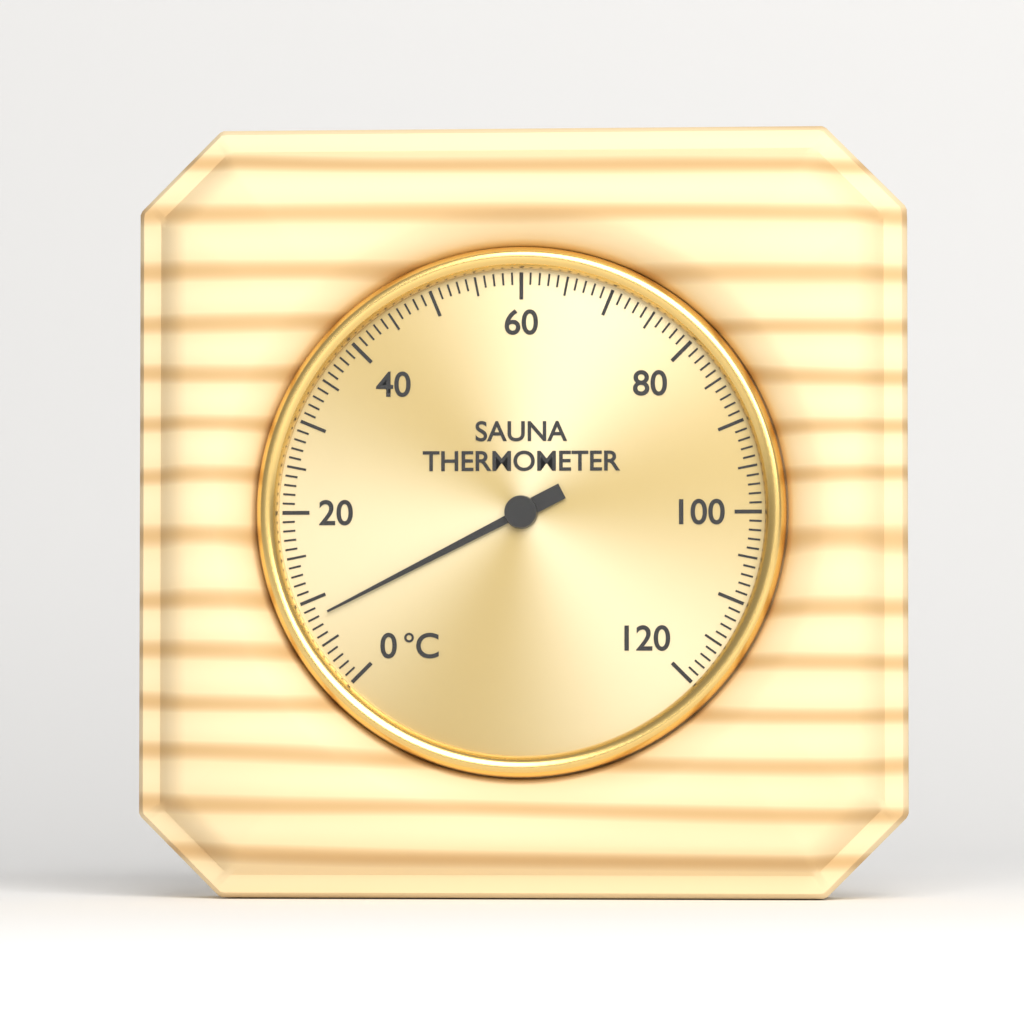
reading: 8 °C
